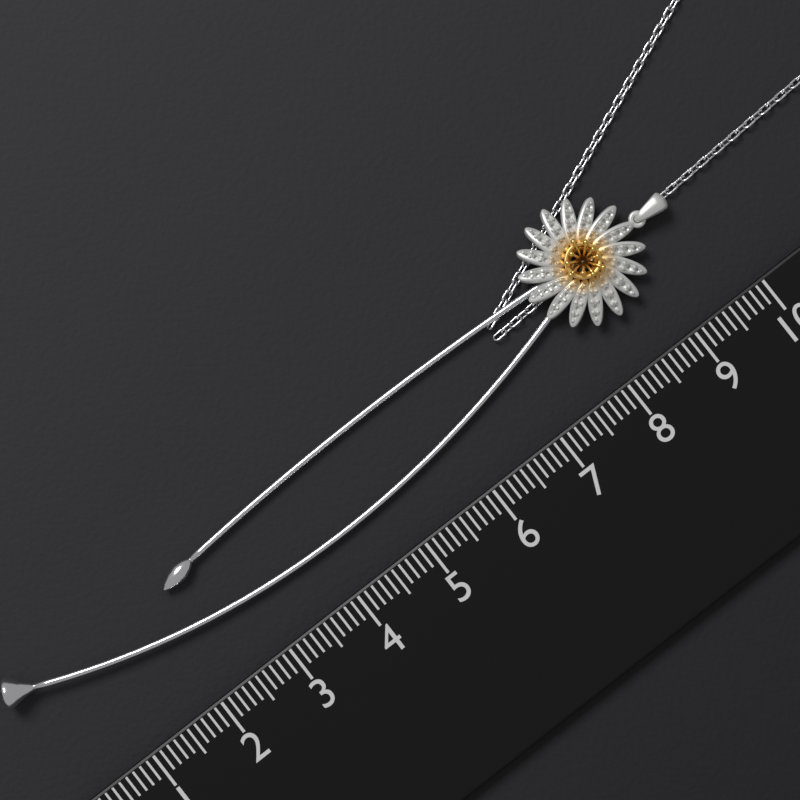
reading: 9.7 (no unit)
